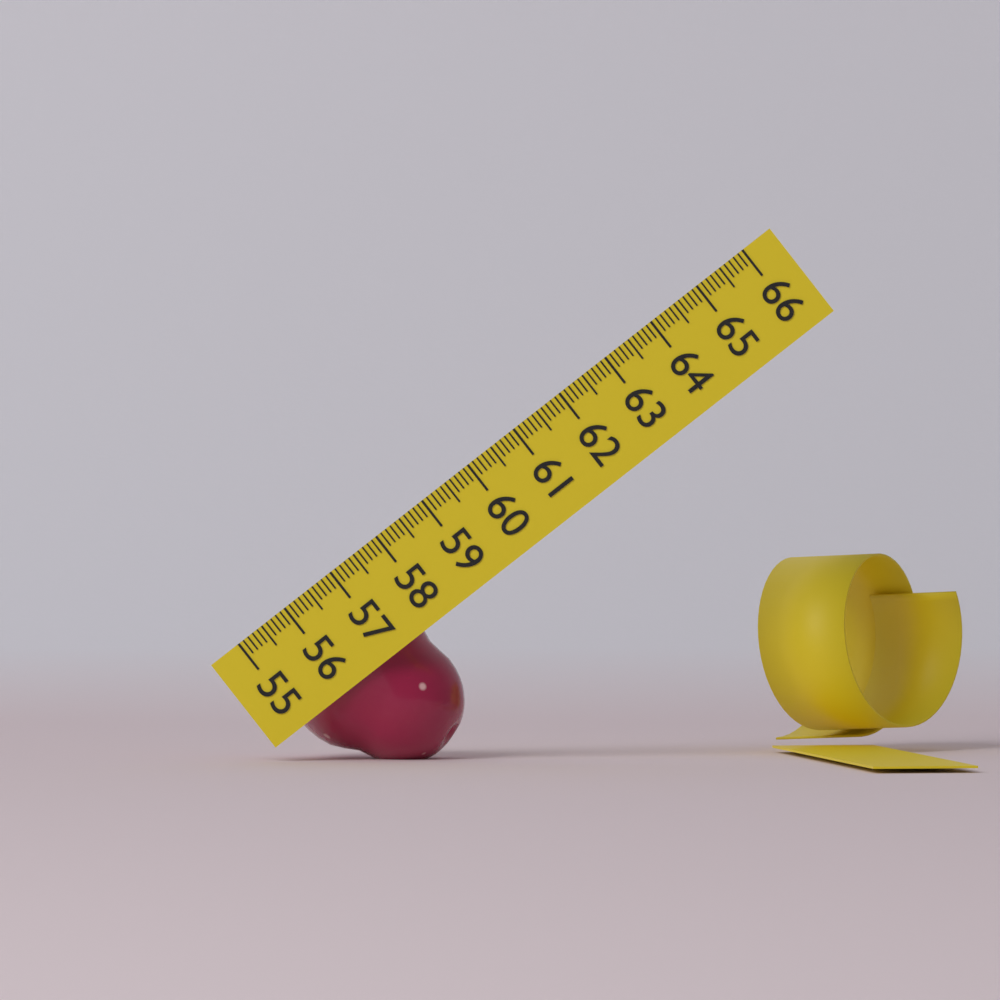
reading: 57.7 (no unit)
